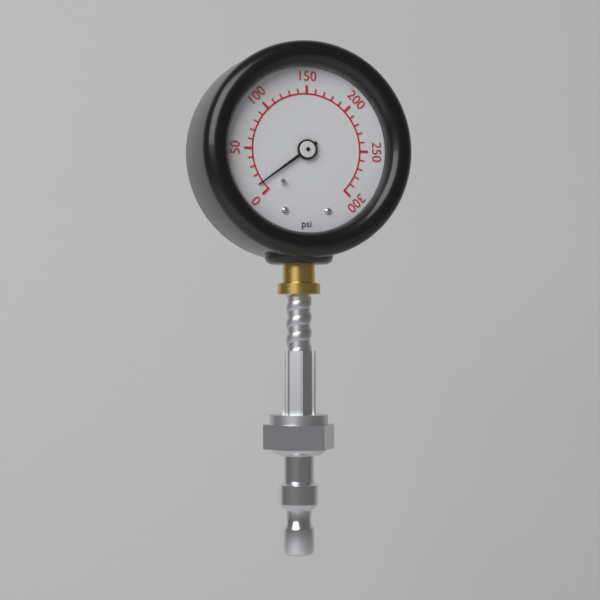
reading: 10 psi
